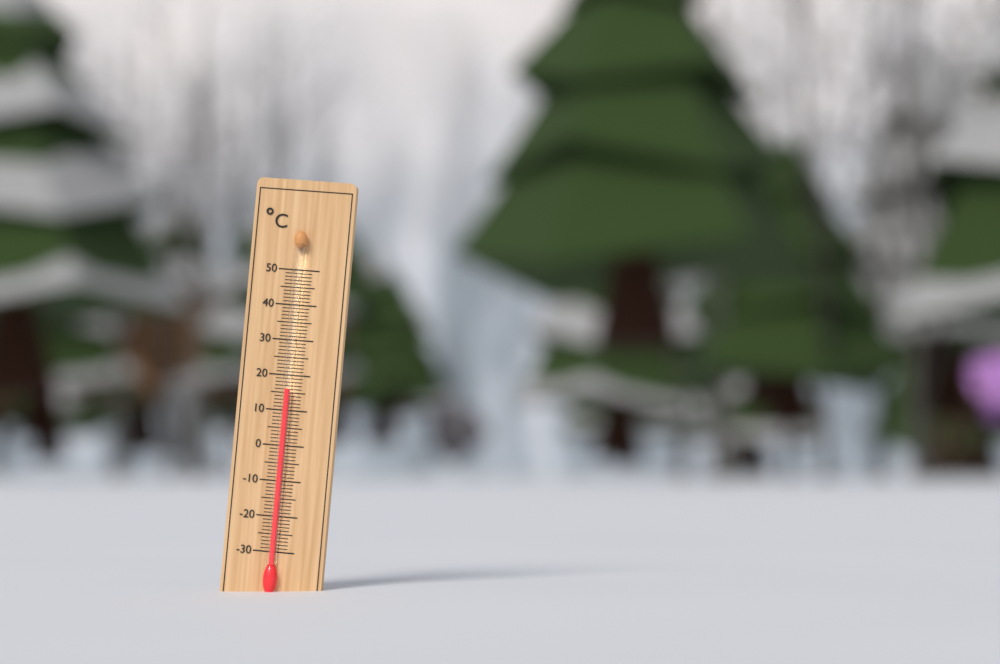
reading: 16 °C
